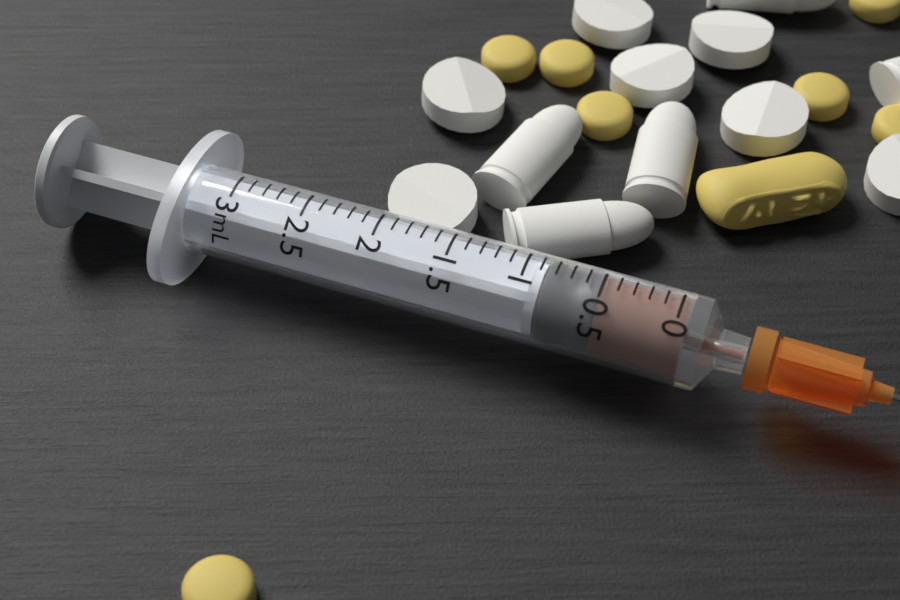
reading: 0.5 mL
